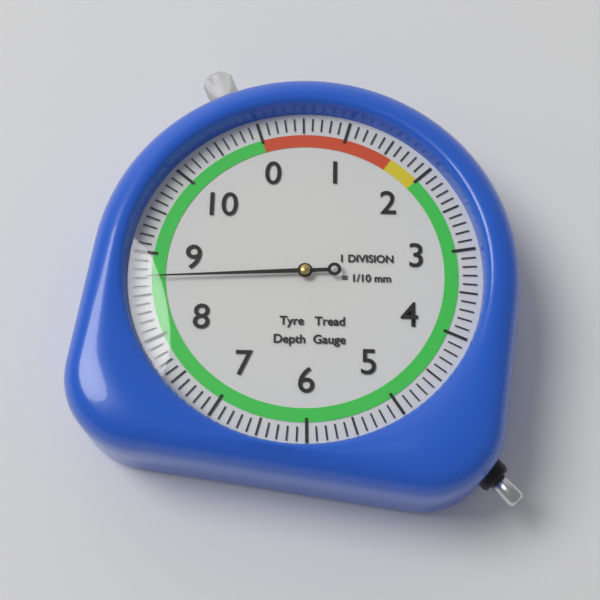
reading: 8.7 mm
